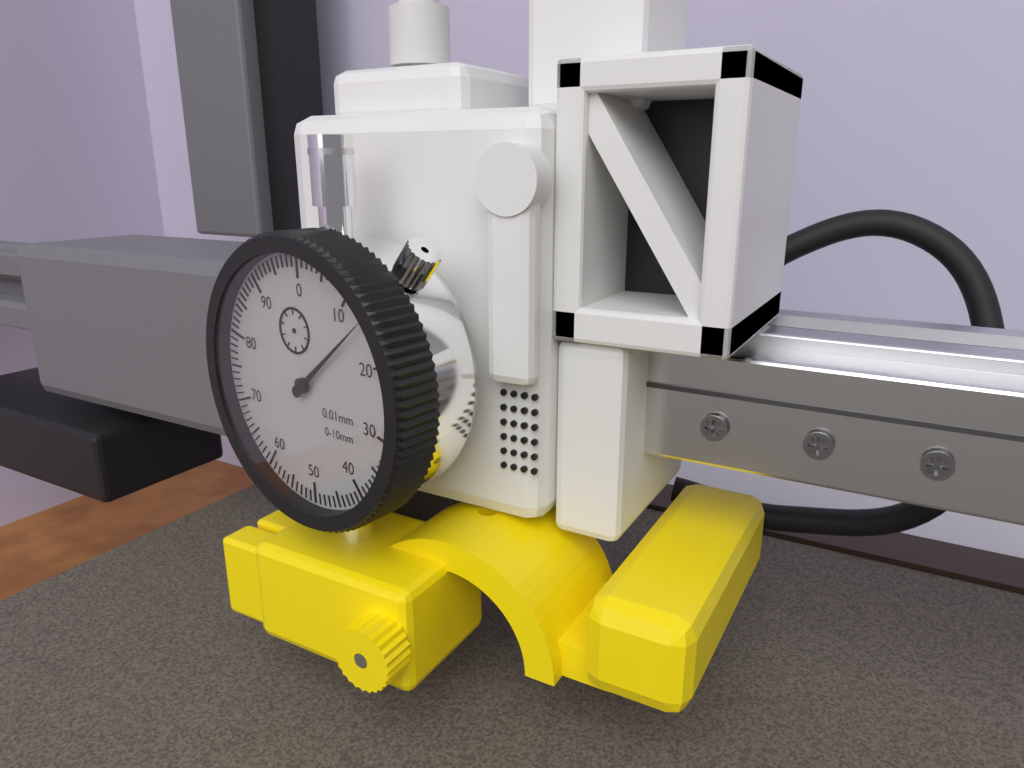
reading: 14 0.01mm
